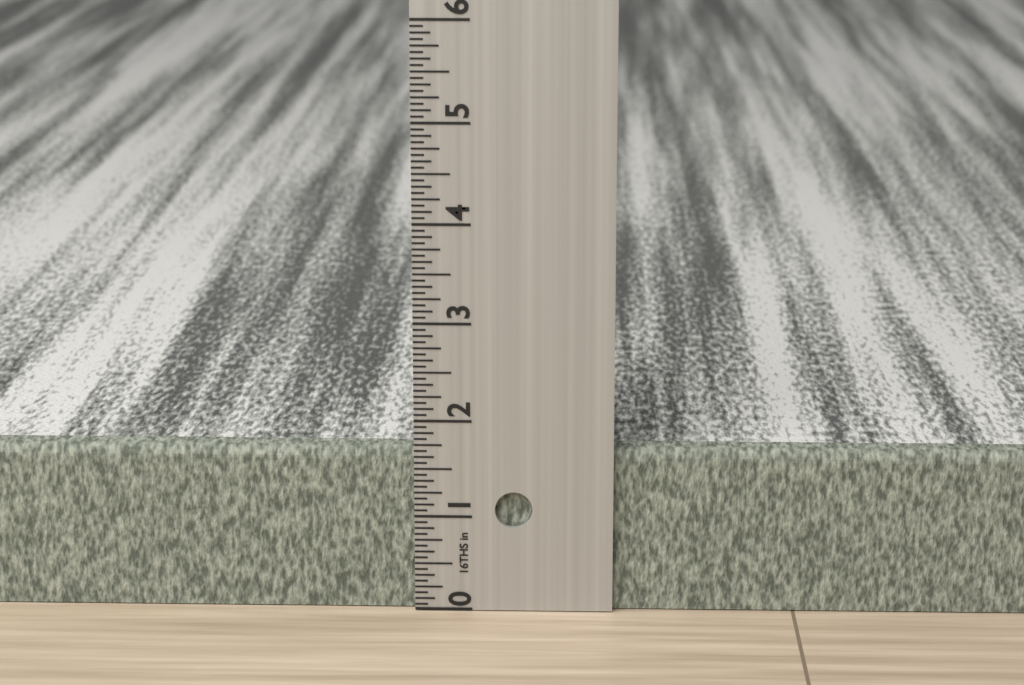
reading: 1.6875 in
